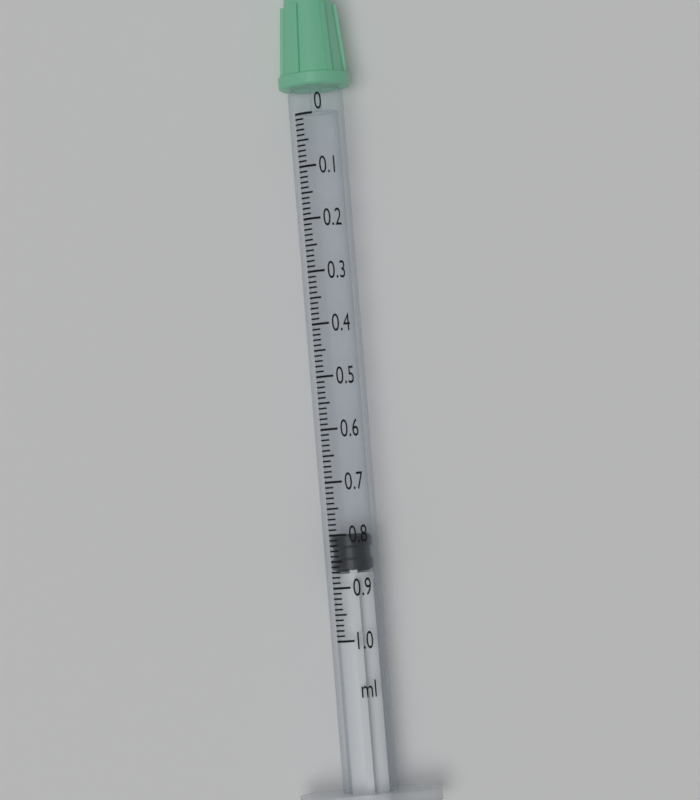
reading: 0.80 ml
